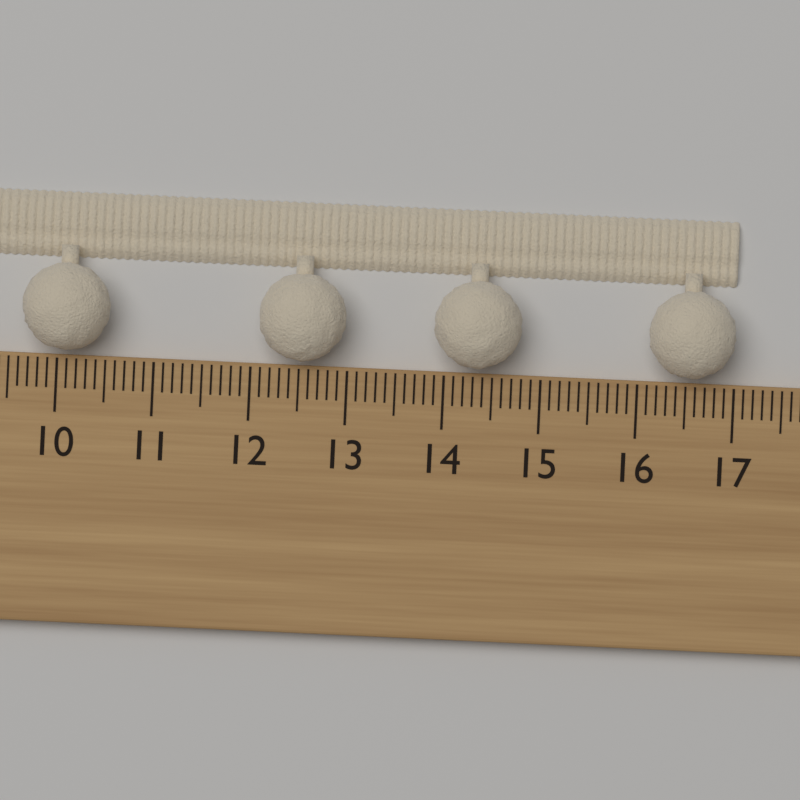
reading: 17.0 cm
